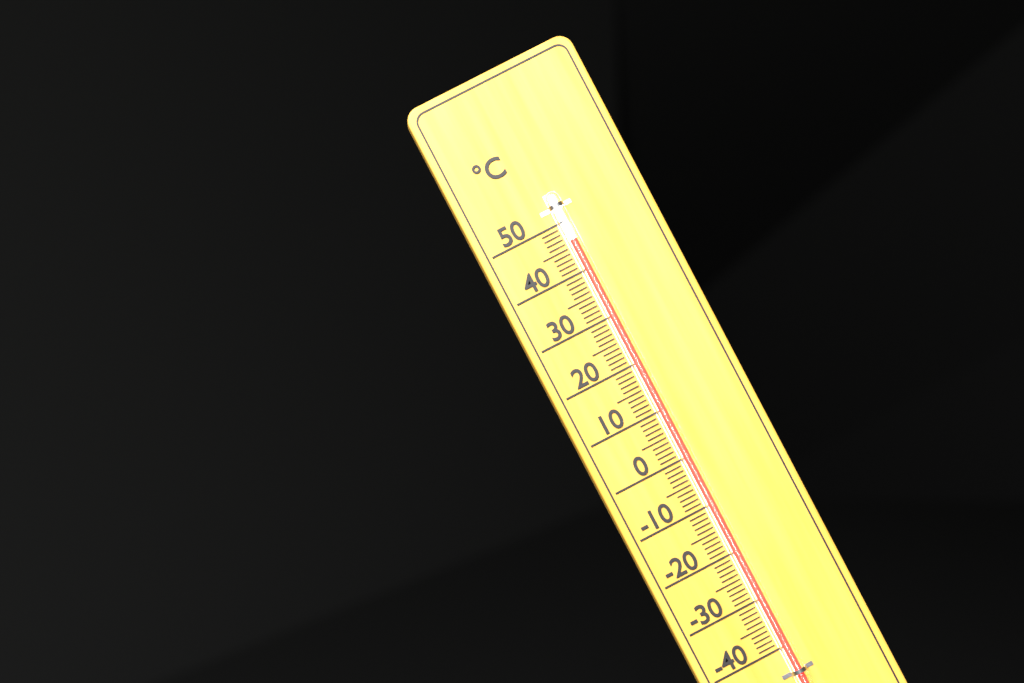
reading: 46 °C
